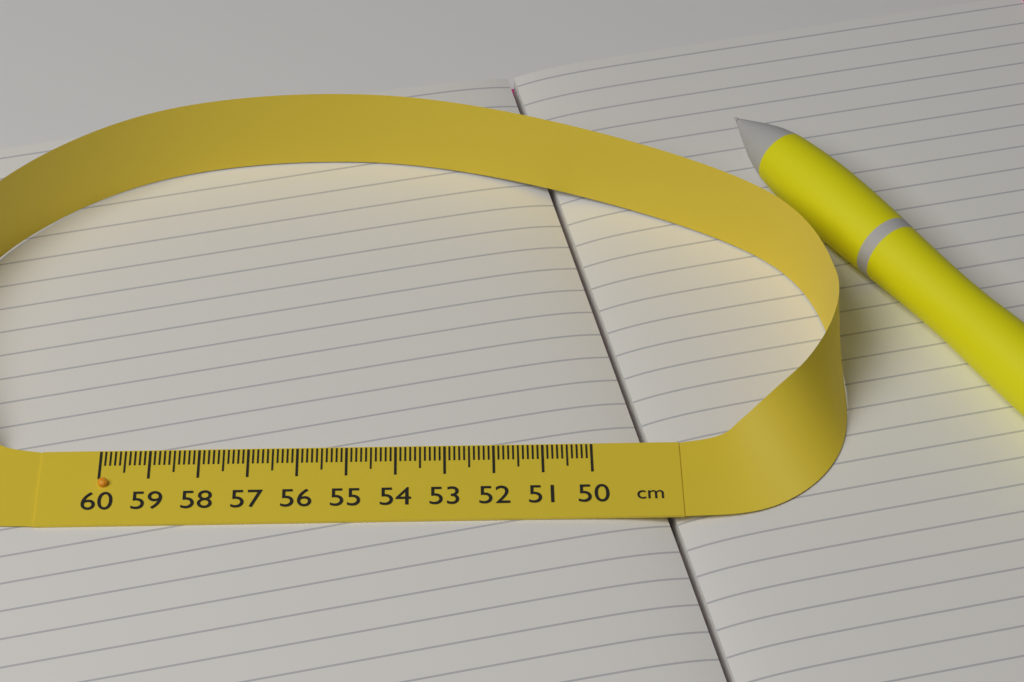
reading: 59.8 cm
